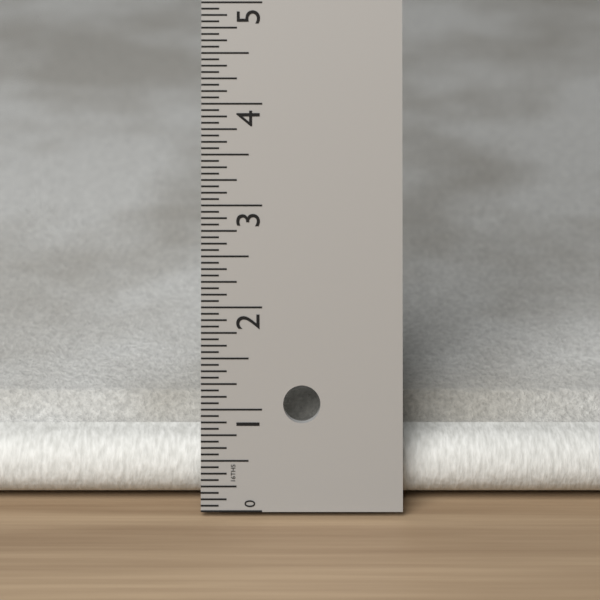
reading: 0.8125 in
